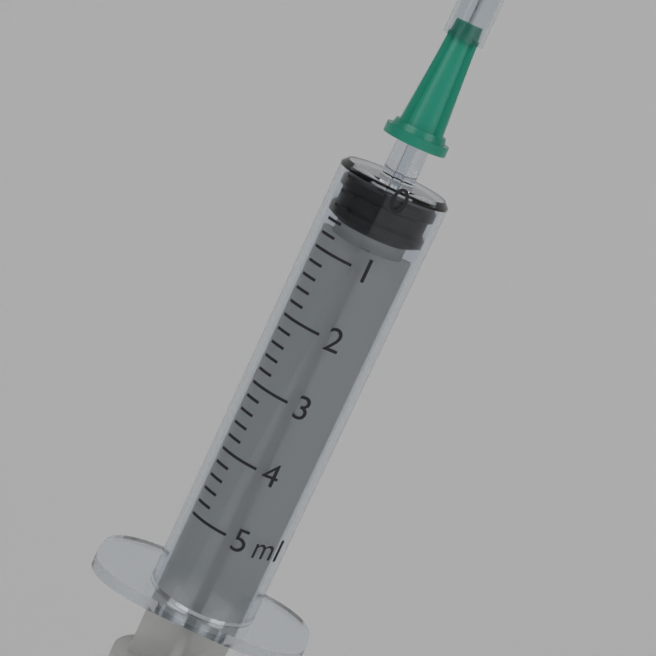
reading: 0.0 ml
